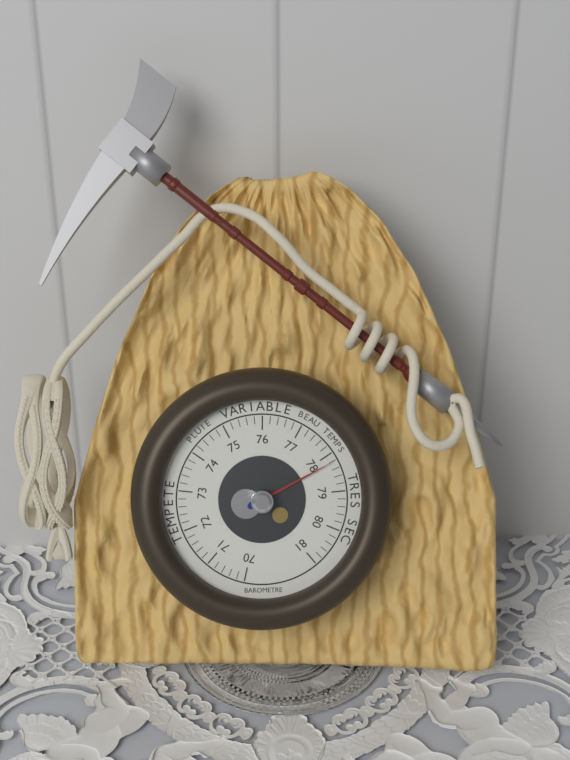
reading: 78.2 (no unit)
